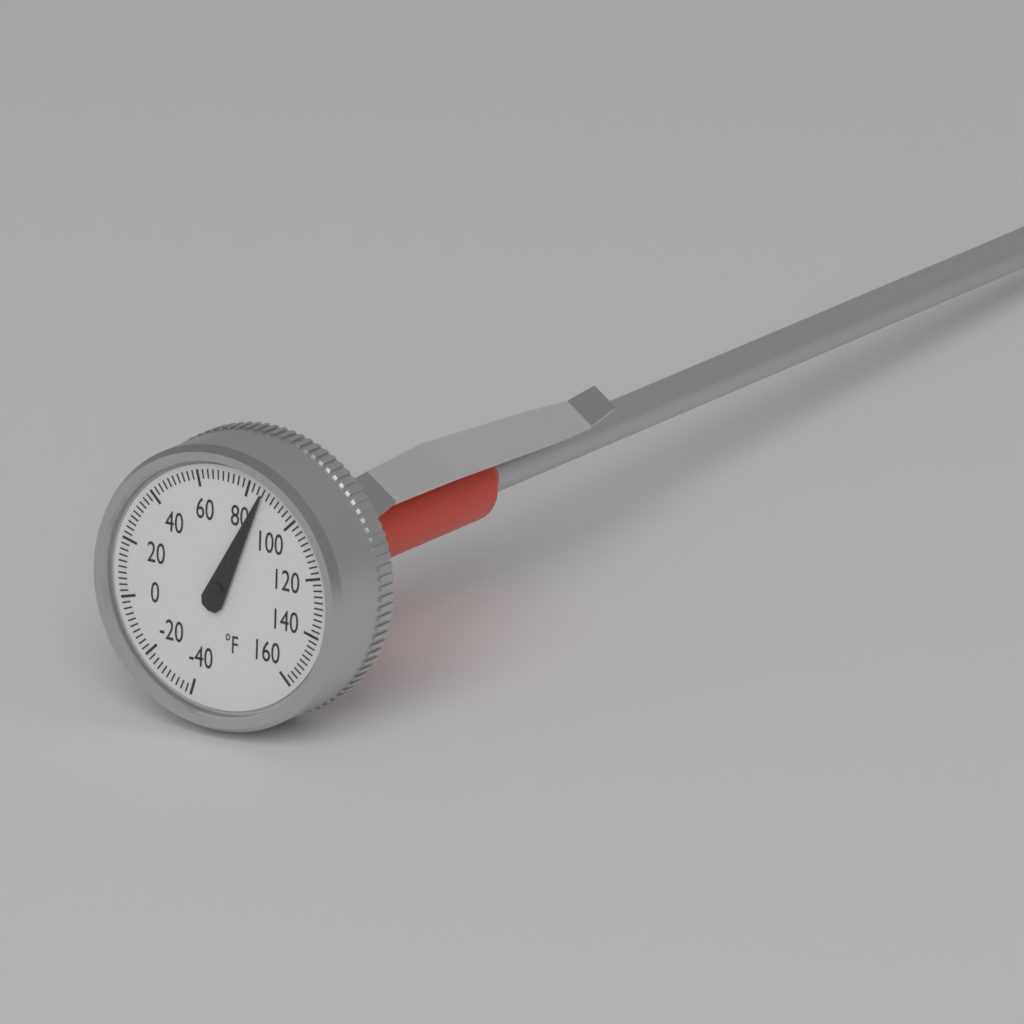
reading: 86 °F
